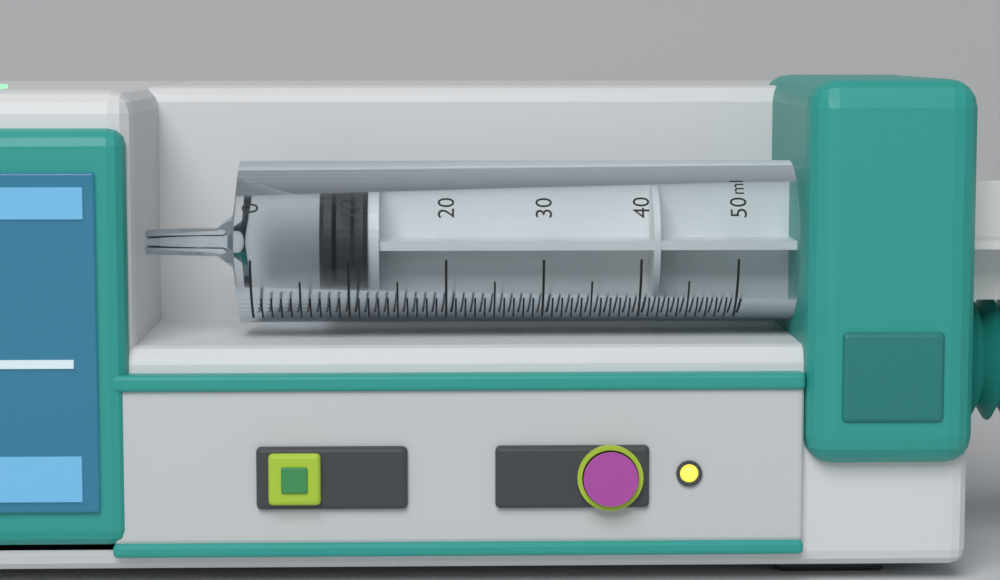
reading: 7 ml
